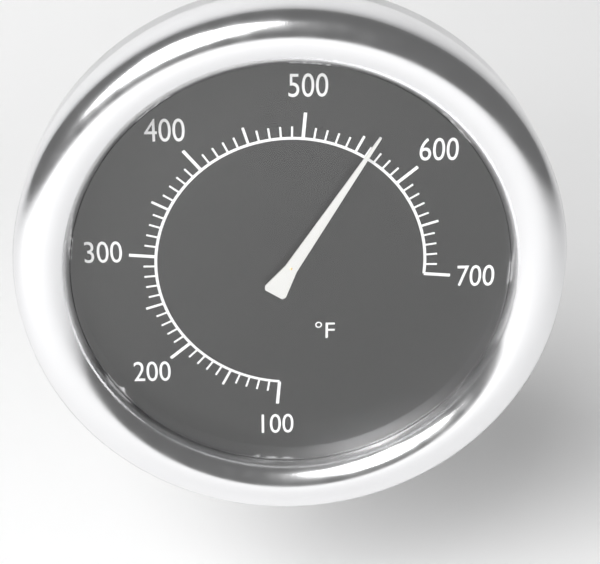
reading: 560 °F
